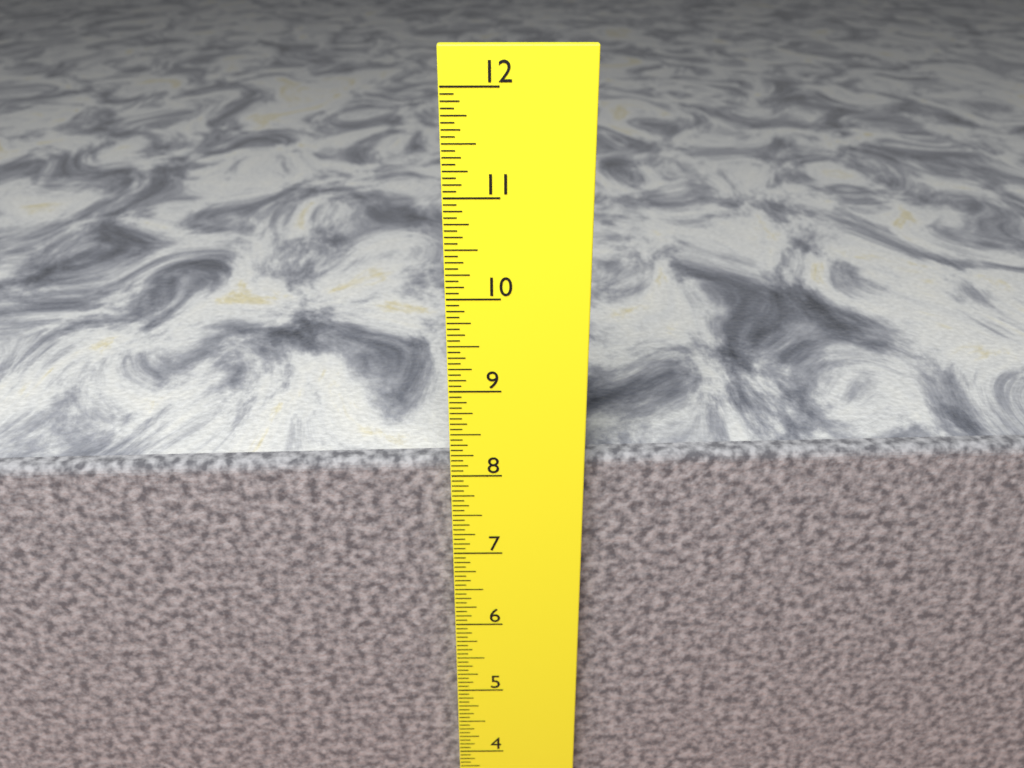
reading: 8.1250 in
